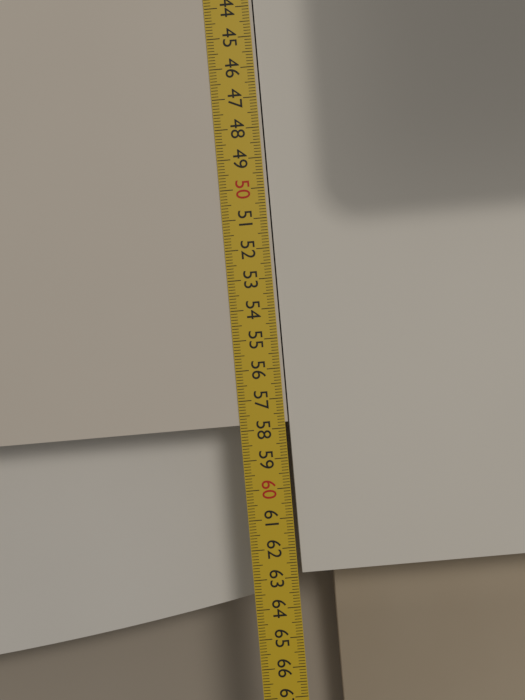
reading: 57.8 cm
